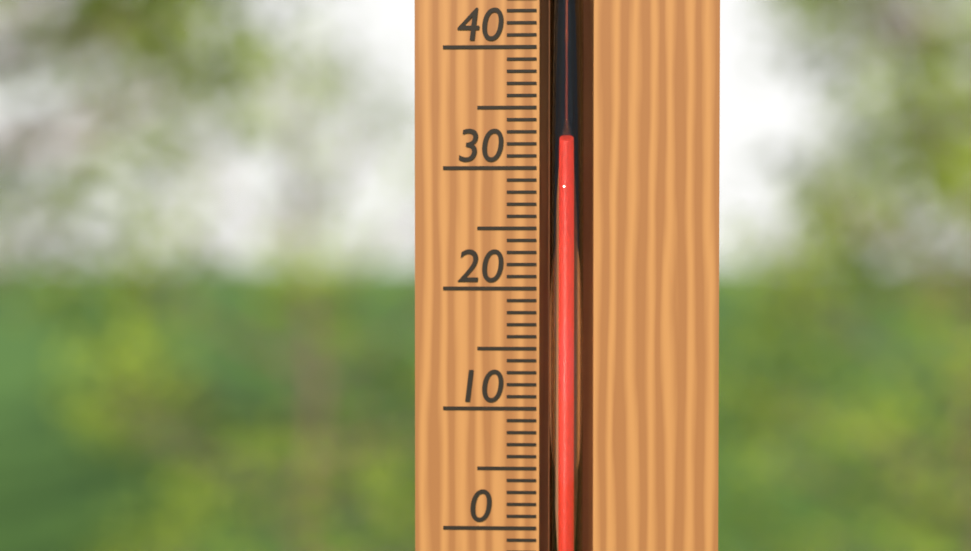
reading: 32 °C
